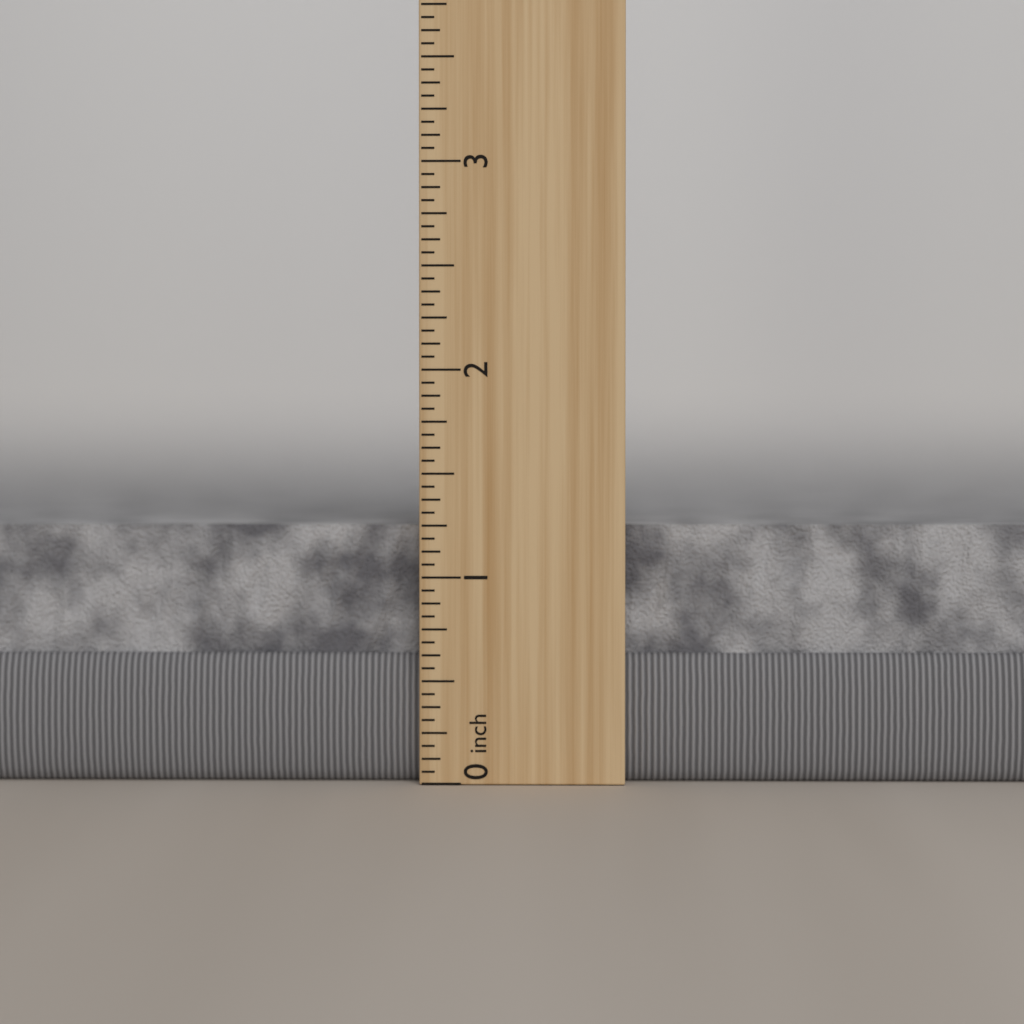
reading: 1.2500 inch
